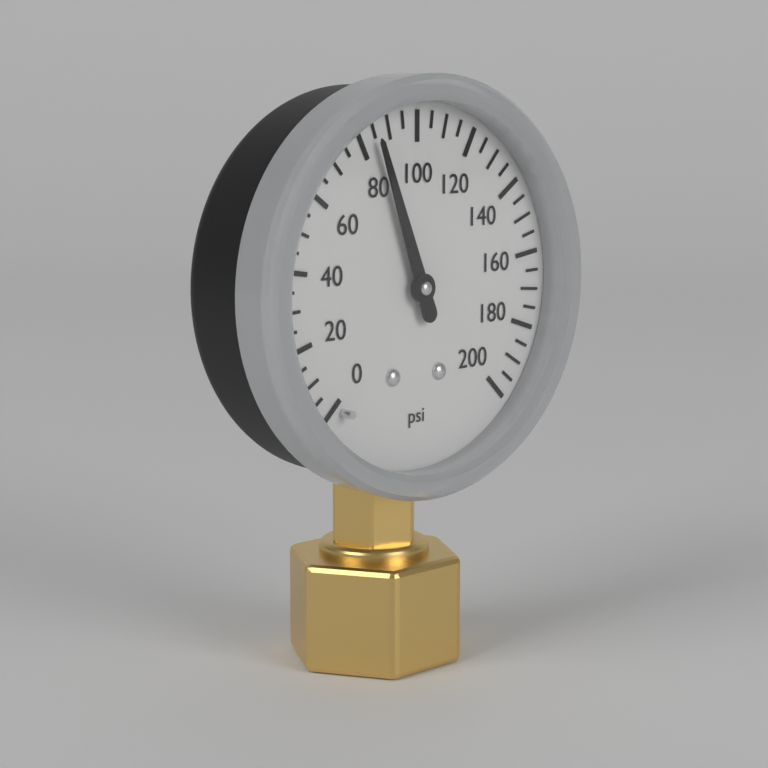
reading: 85 psi
